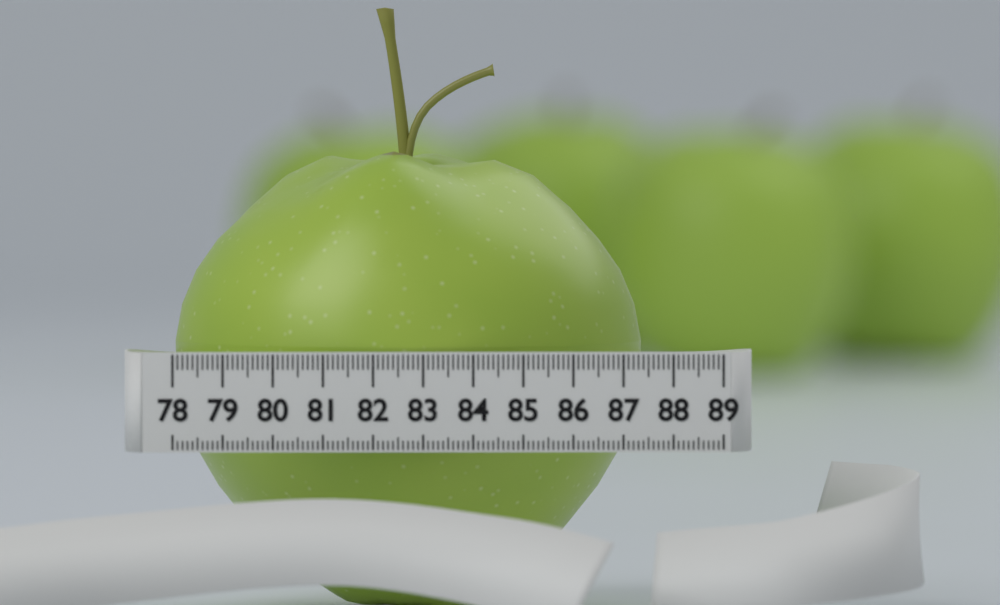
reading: 87.5 (no unit)
